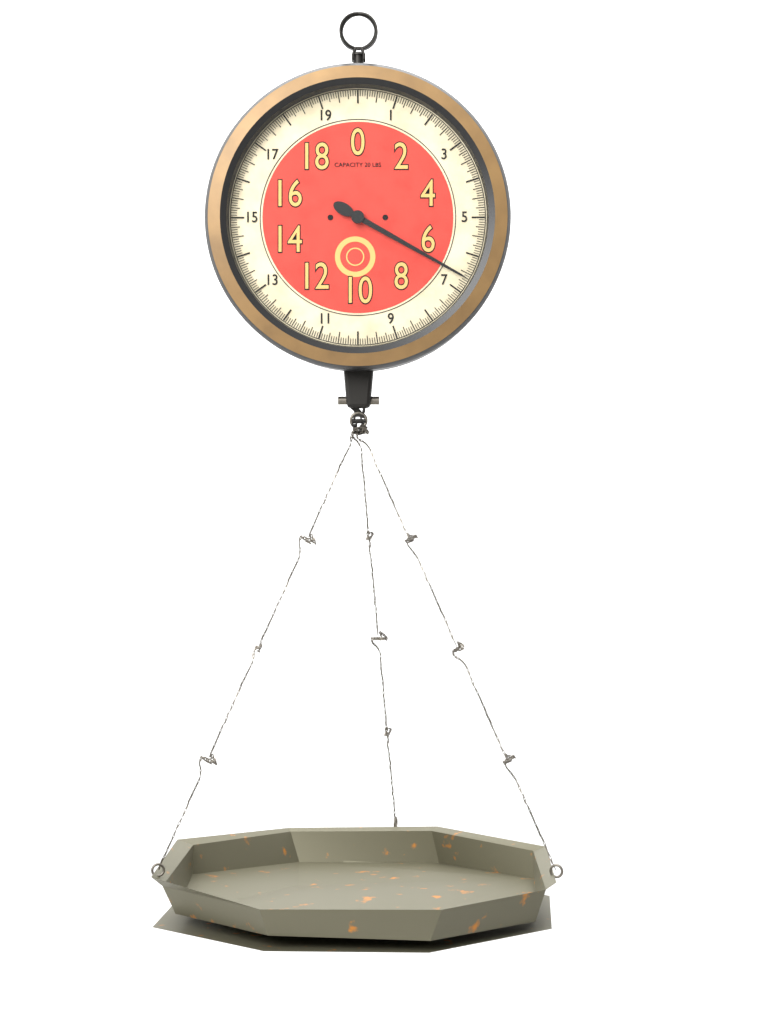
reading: 6.6250 lbs
